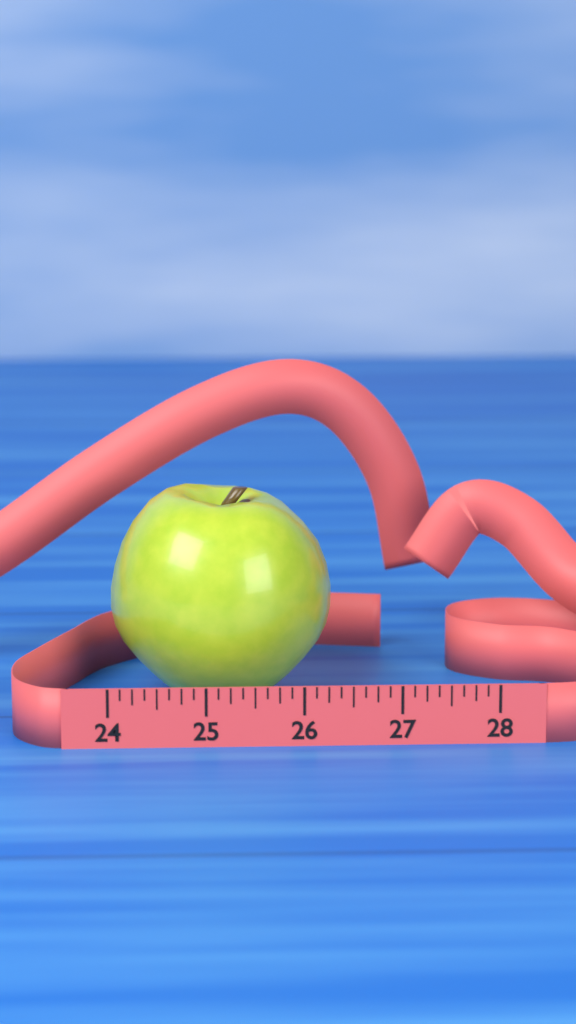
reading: 26.375 (no unit)
